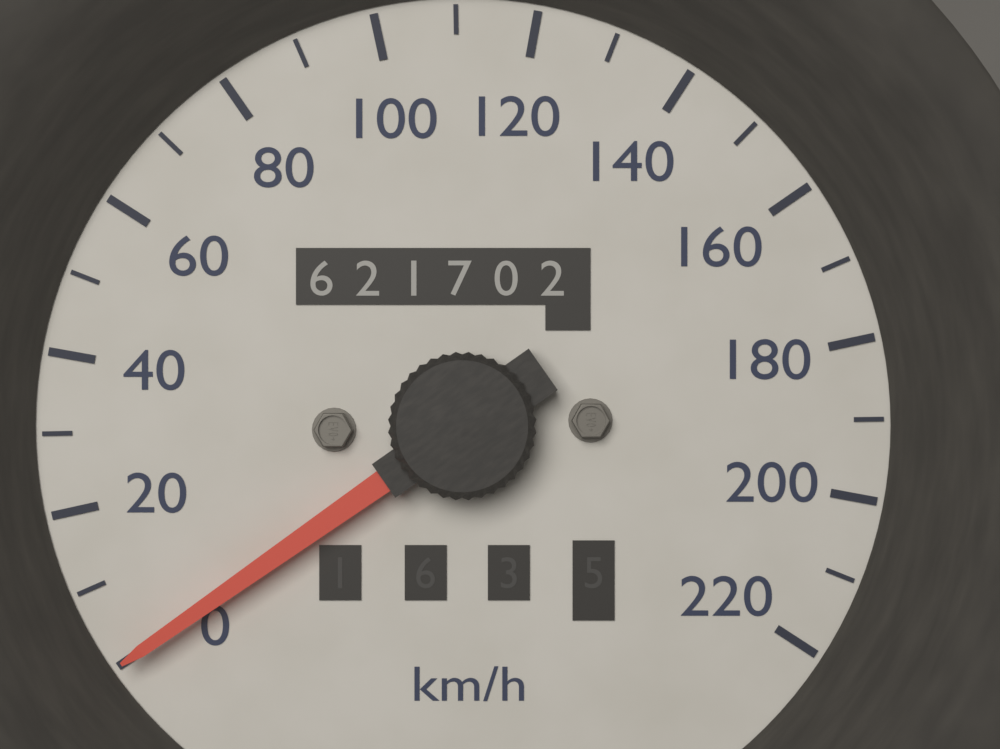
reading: 0 km/h
